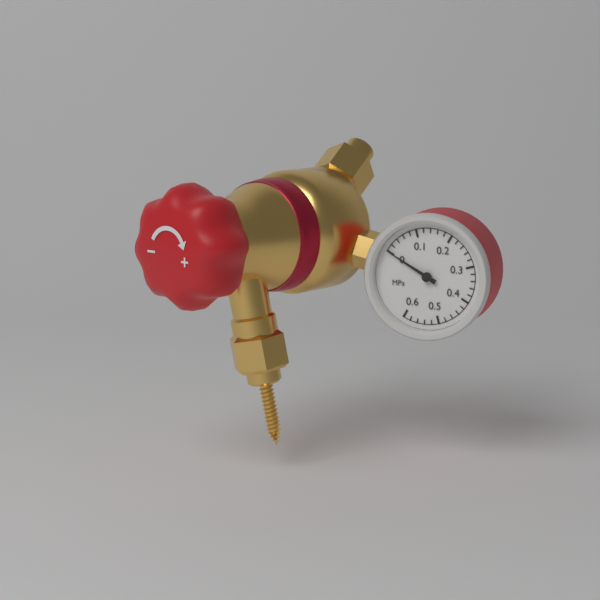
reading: 0.00 MPa
